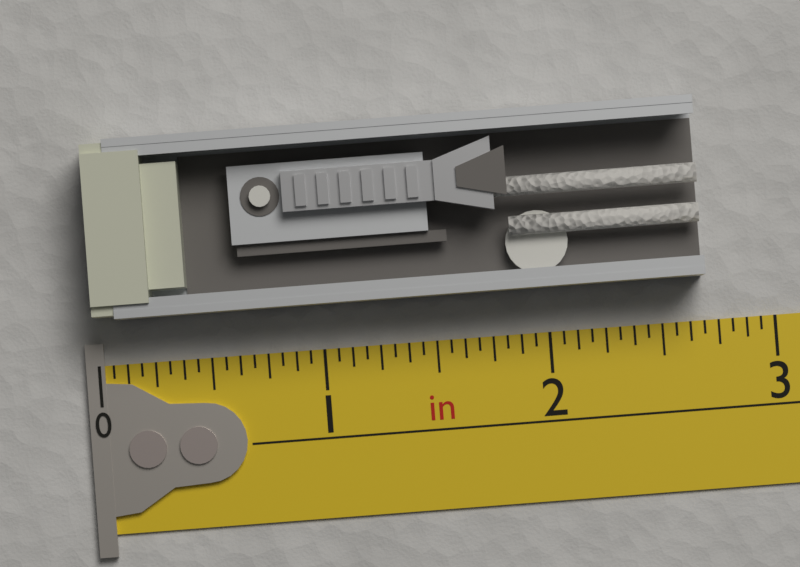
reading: 2.6875 in
